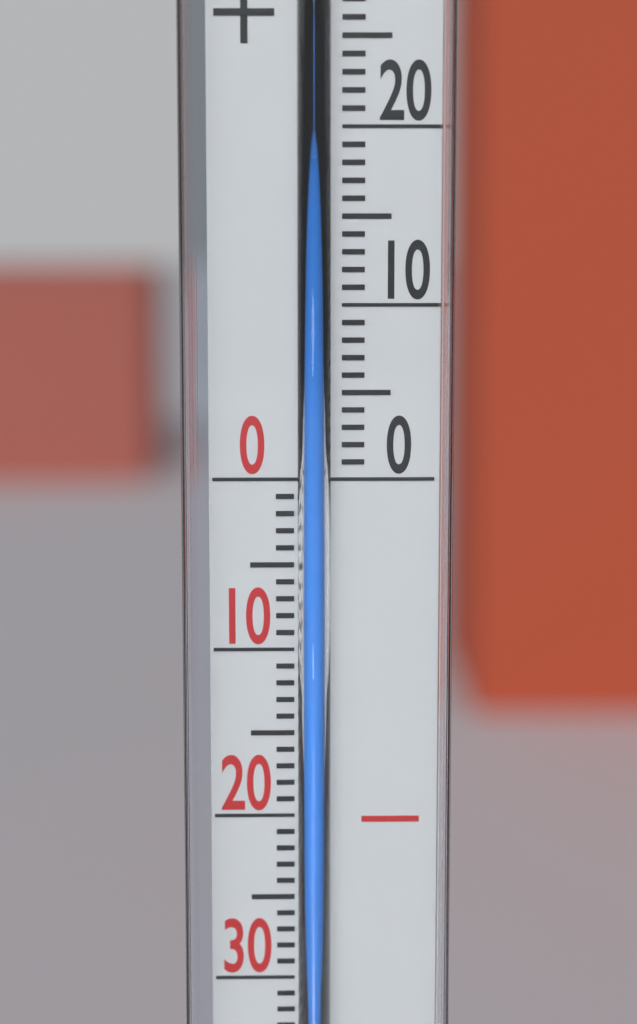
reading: 18 °C
